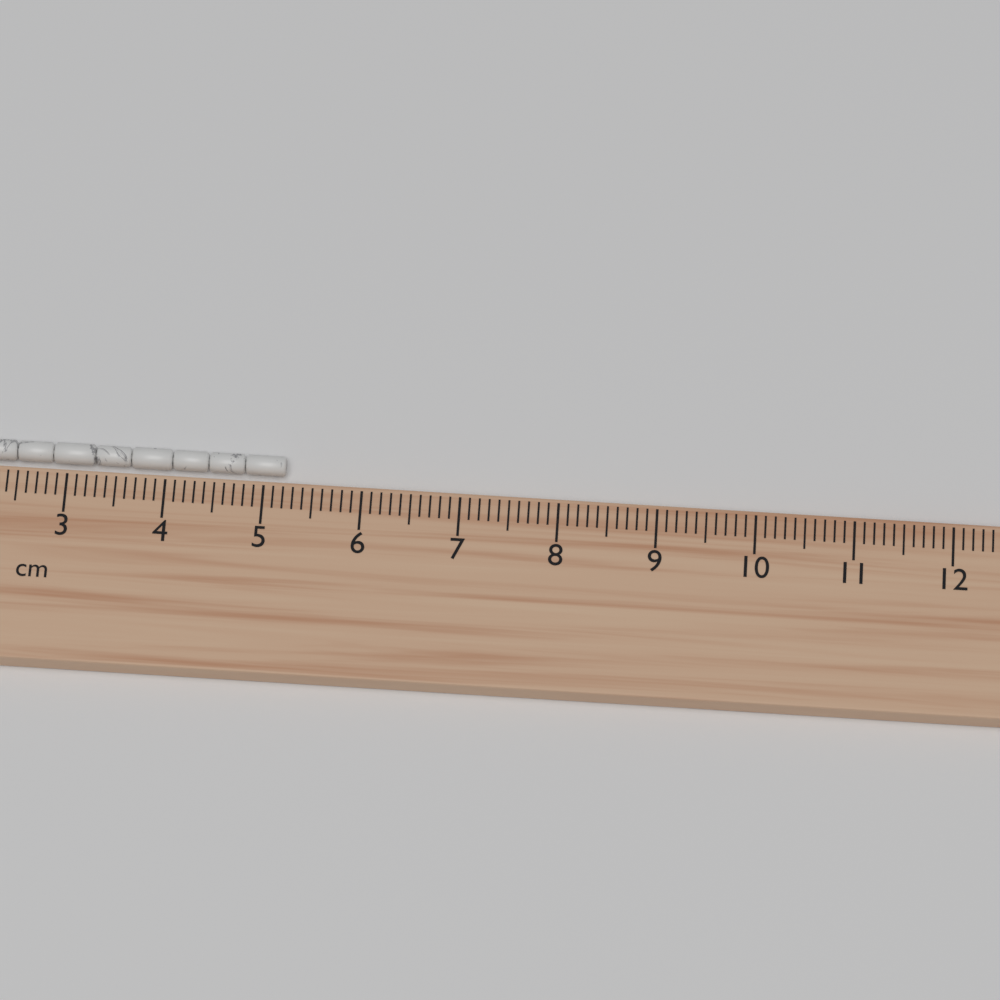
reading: 5.2 cm
